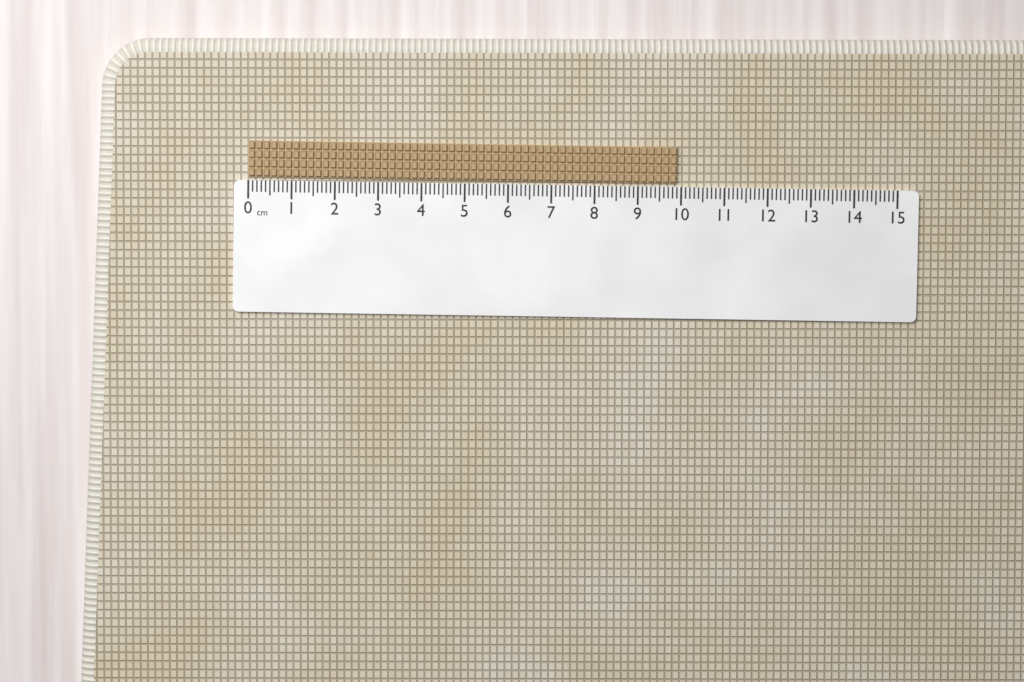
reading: 9.9 cm
